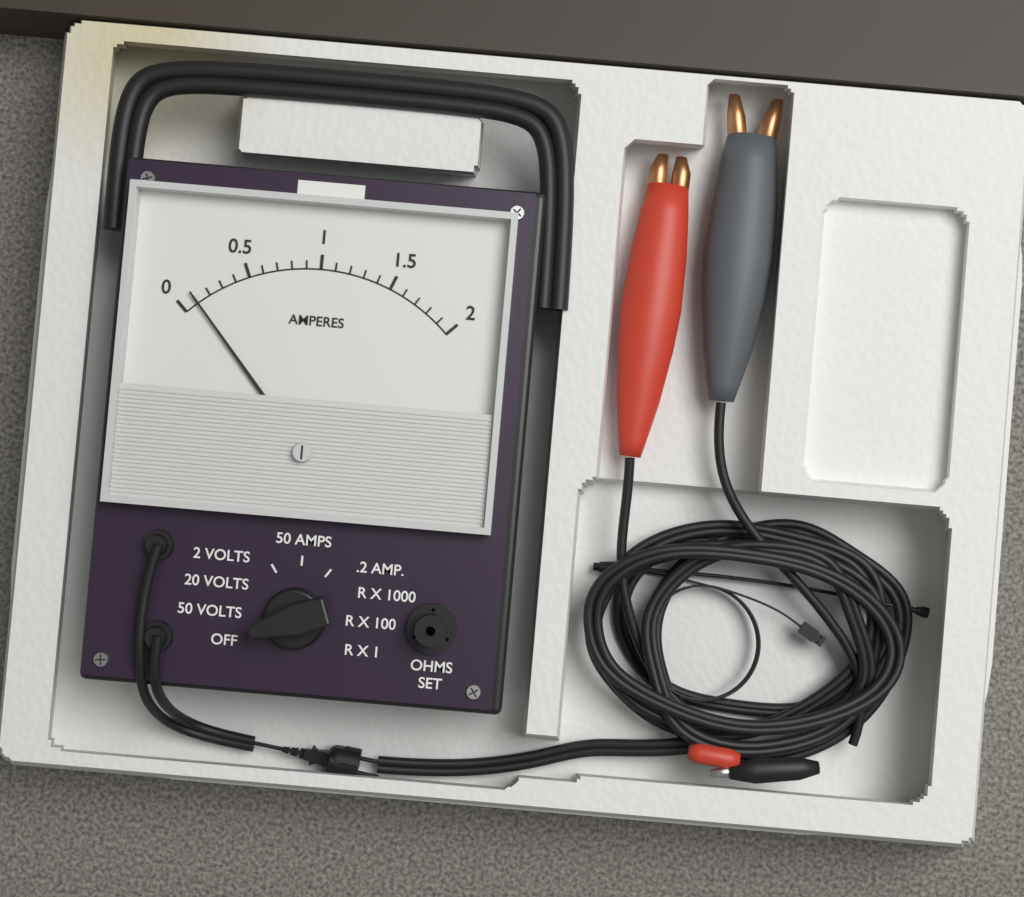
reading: 0.1 A
